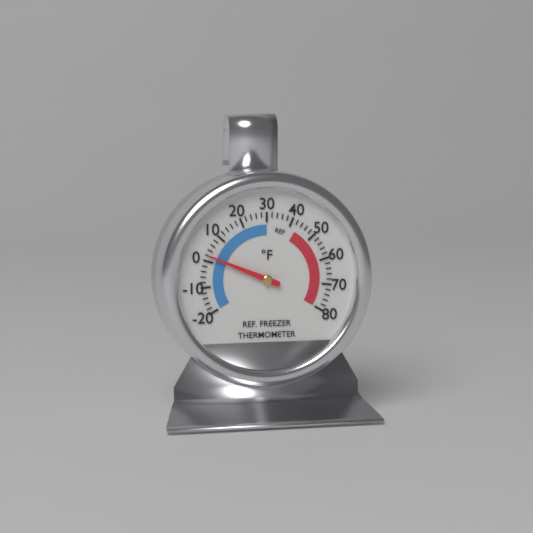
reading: 2 °F
